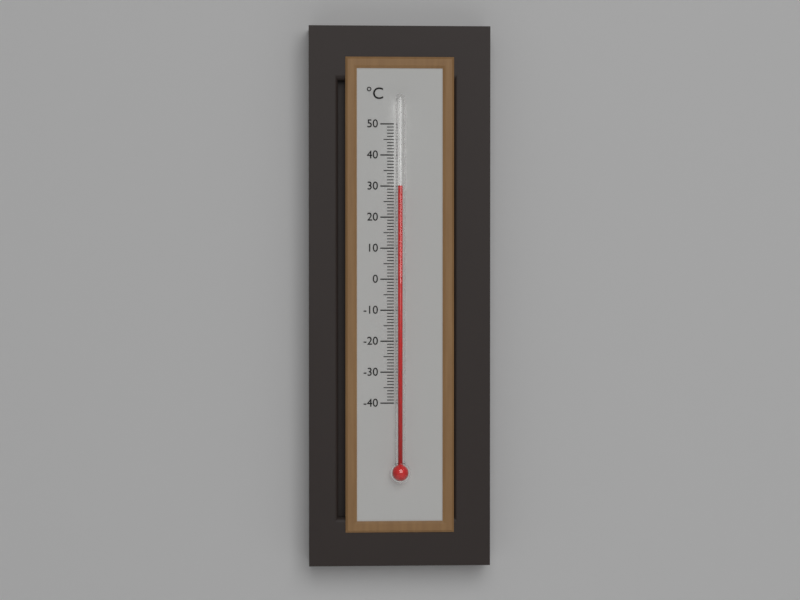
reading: 30 °C
